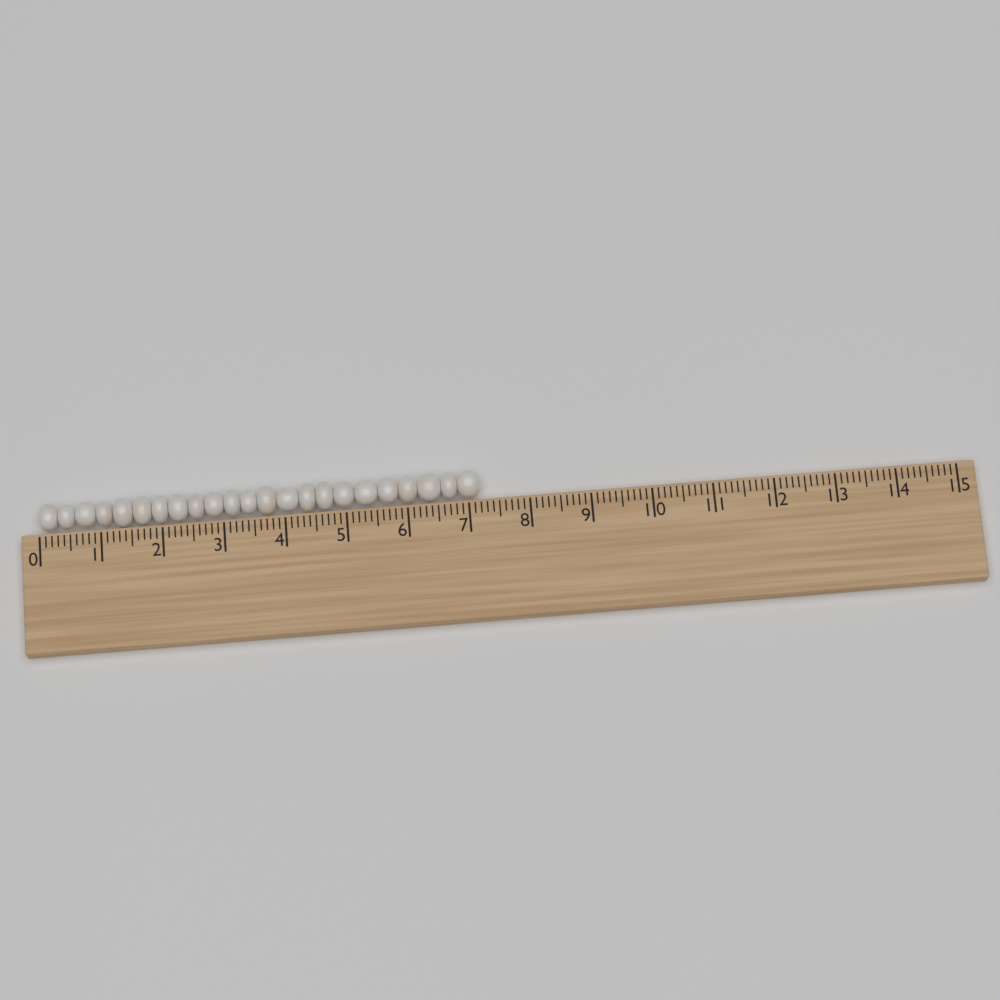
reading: 7.2 (no unit)
